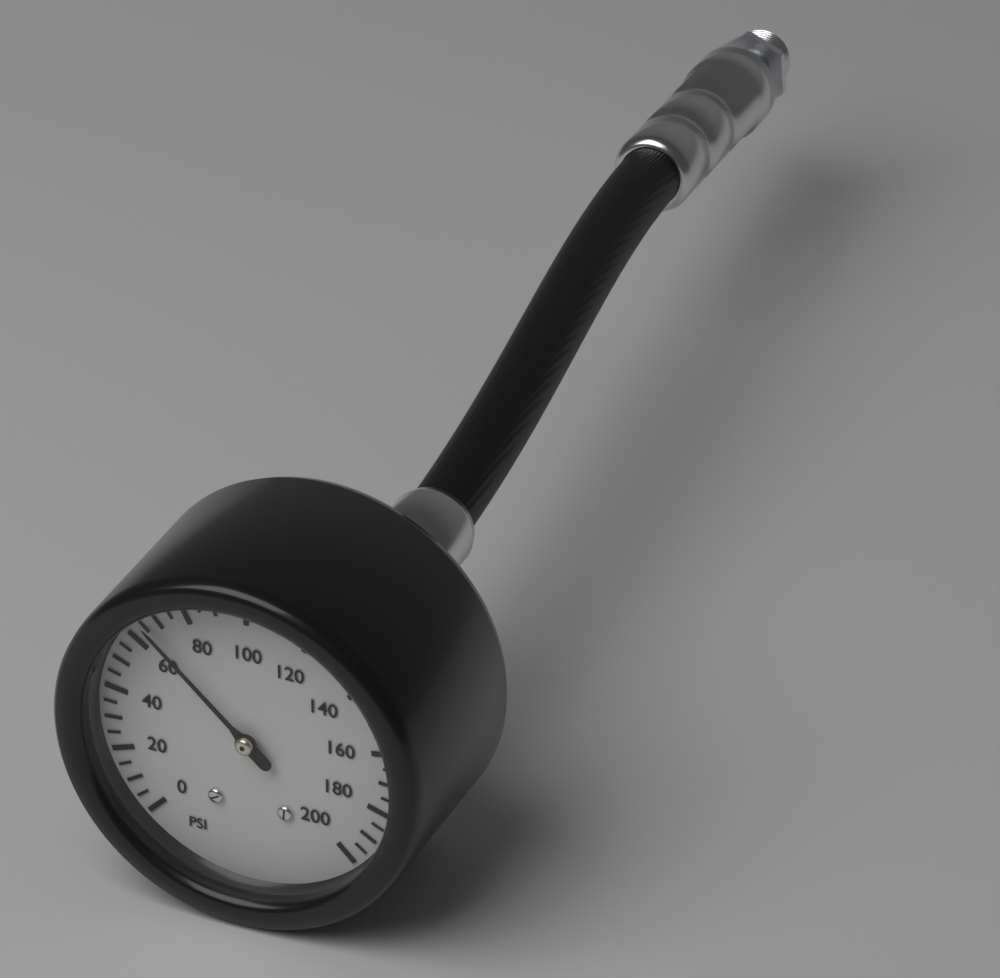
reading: 65 psi
